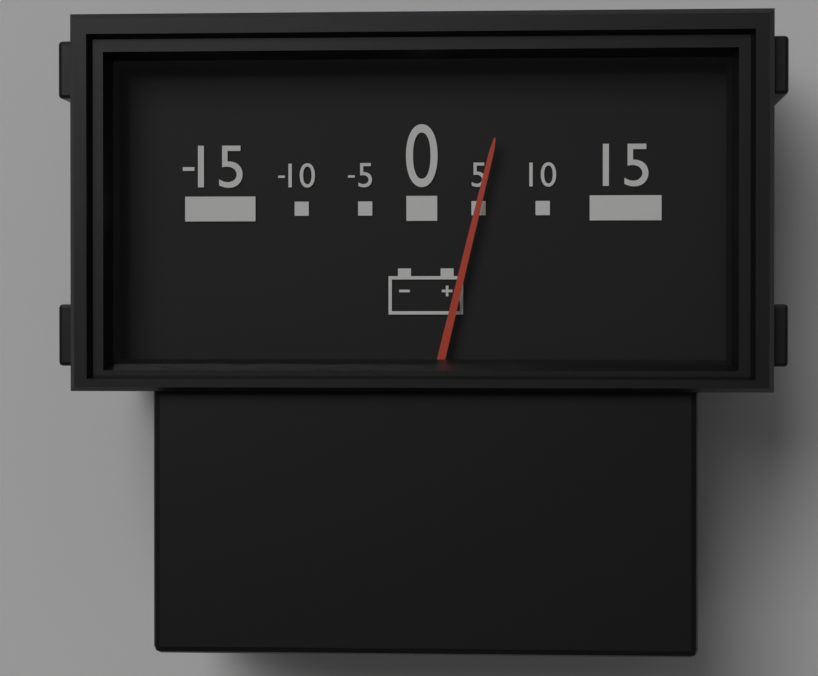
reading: 5 (no unit)
